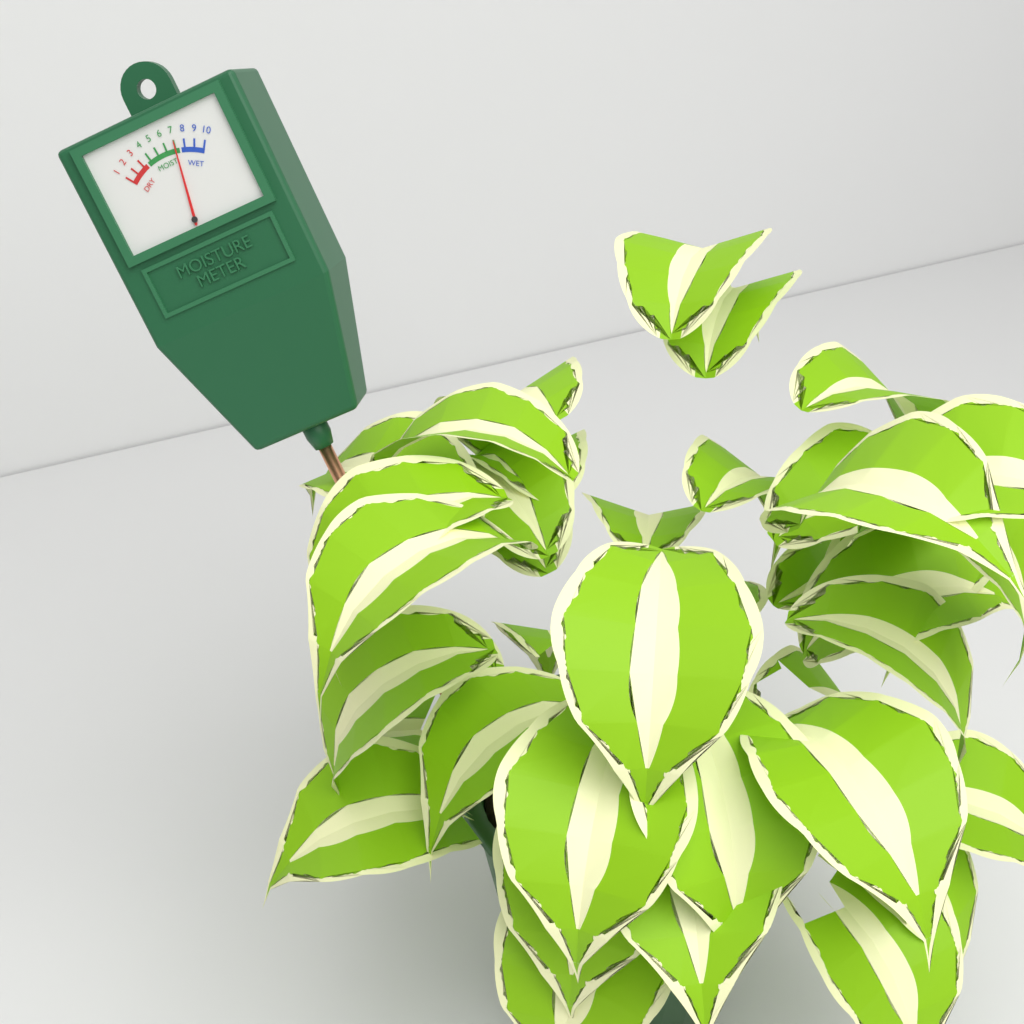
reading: 7 (no unit)
